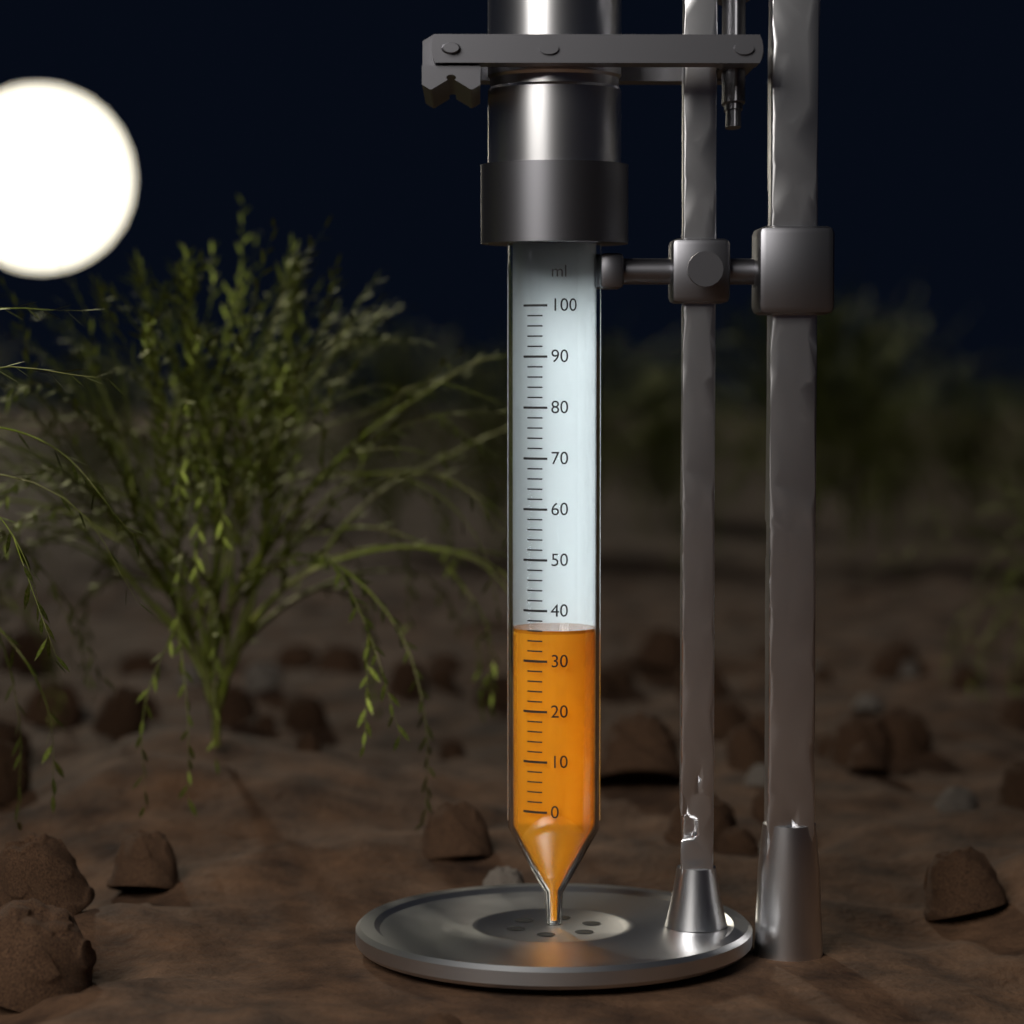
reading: 36 ml
